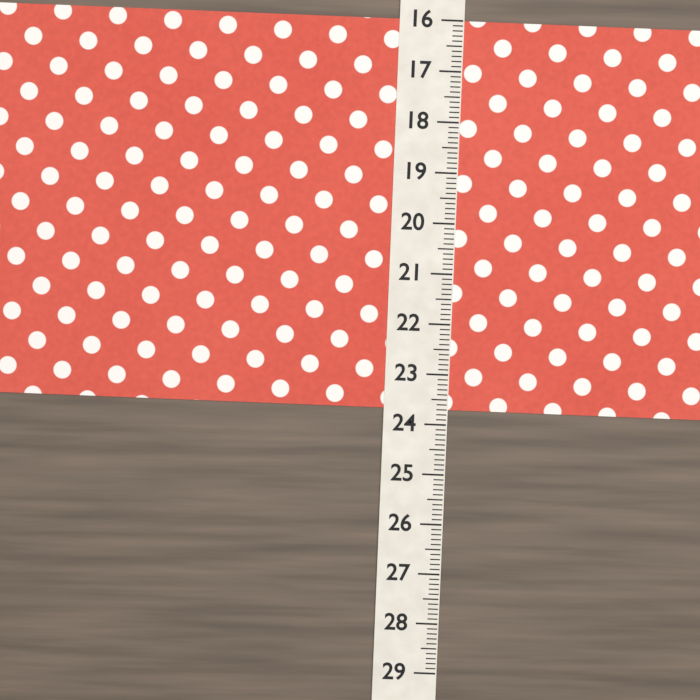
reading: 23.7 (no unit)
